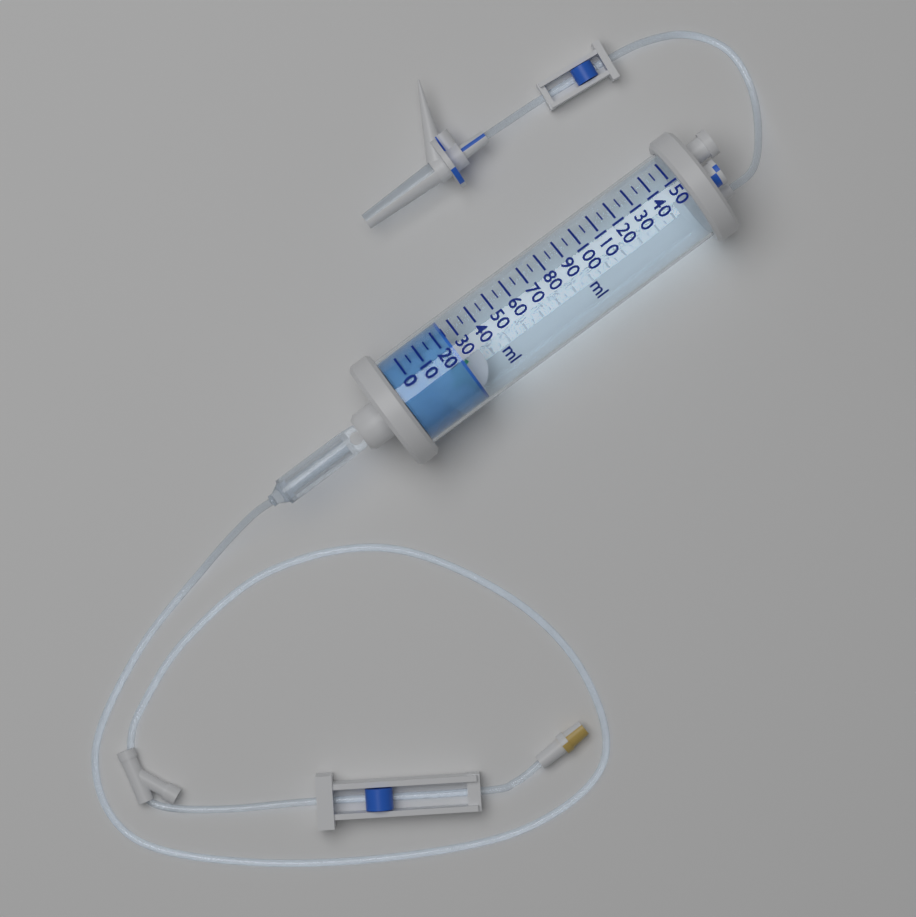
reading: 25 ml
